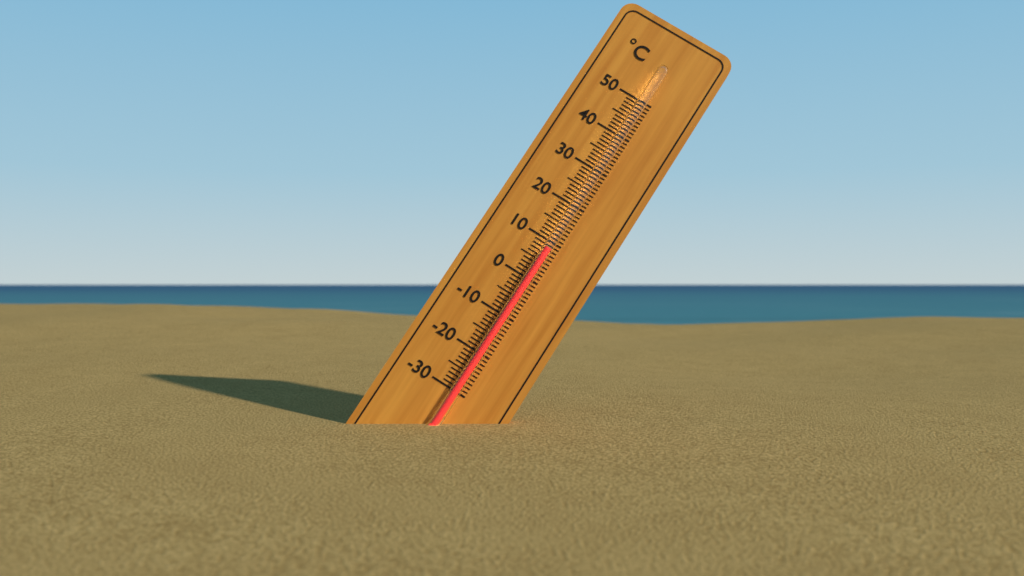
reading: 8 °C
